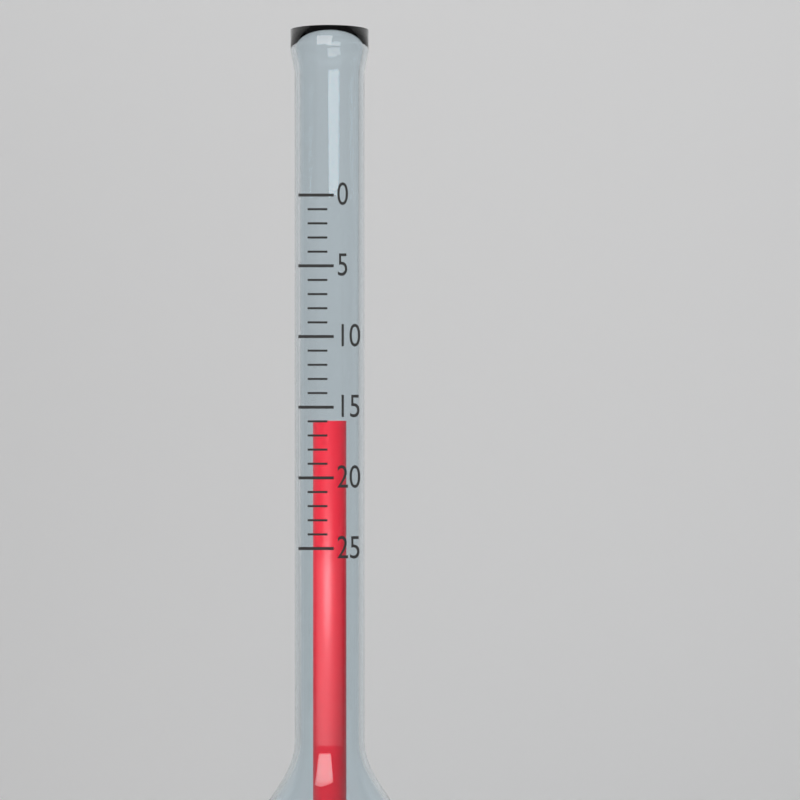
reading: 16 (no unit)
